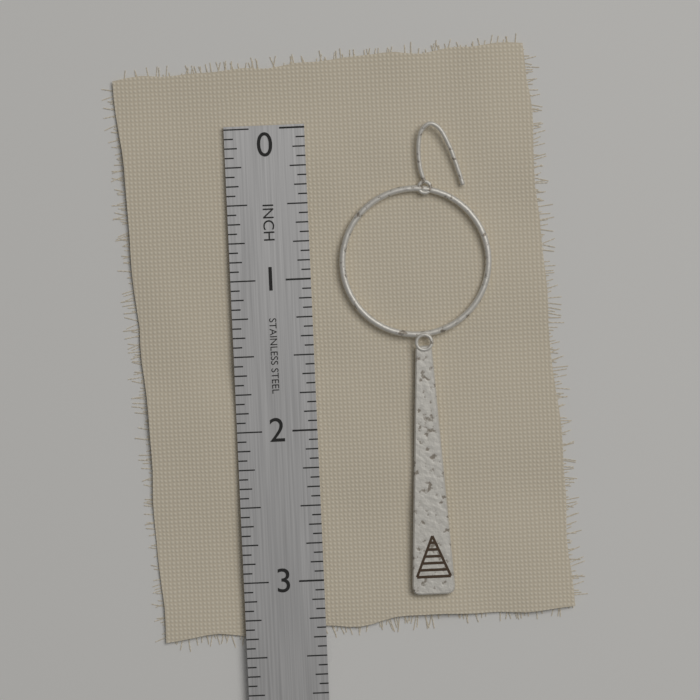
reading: 3.1250 in
